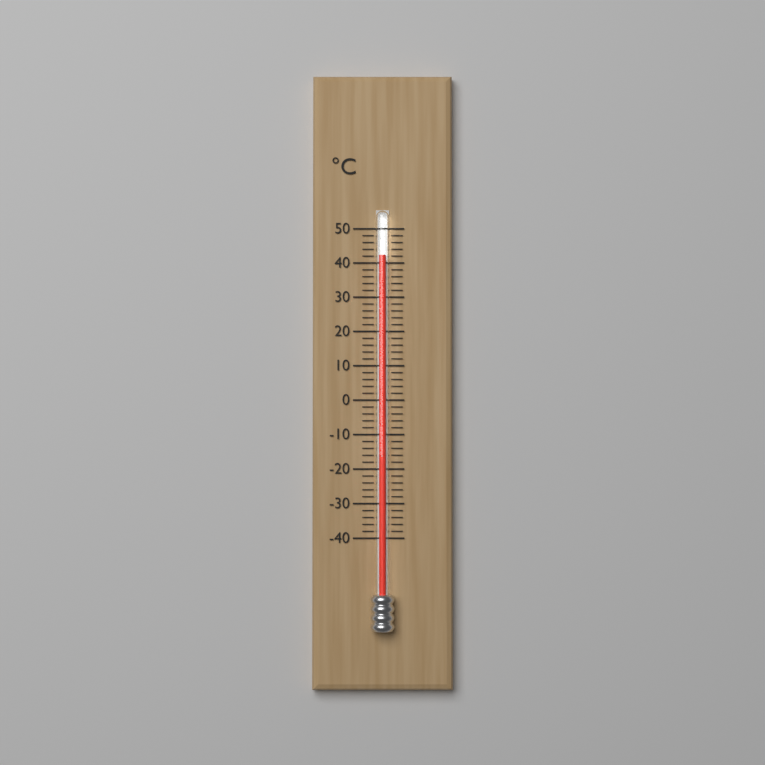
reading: 42 °C
